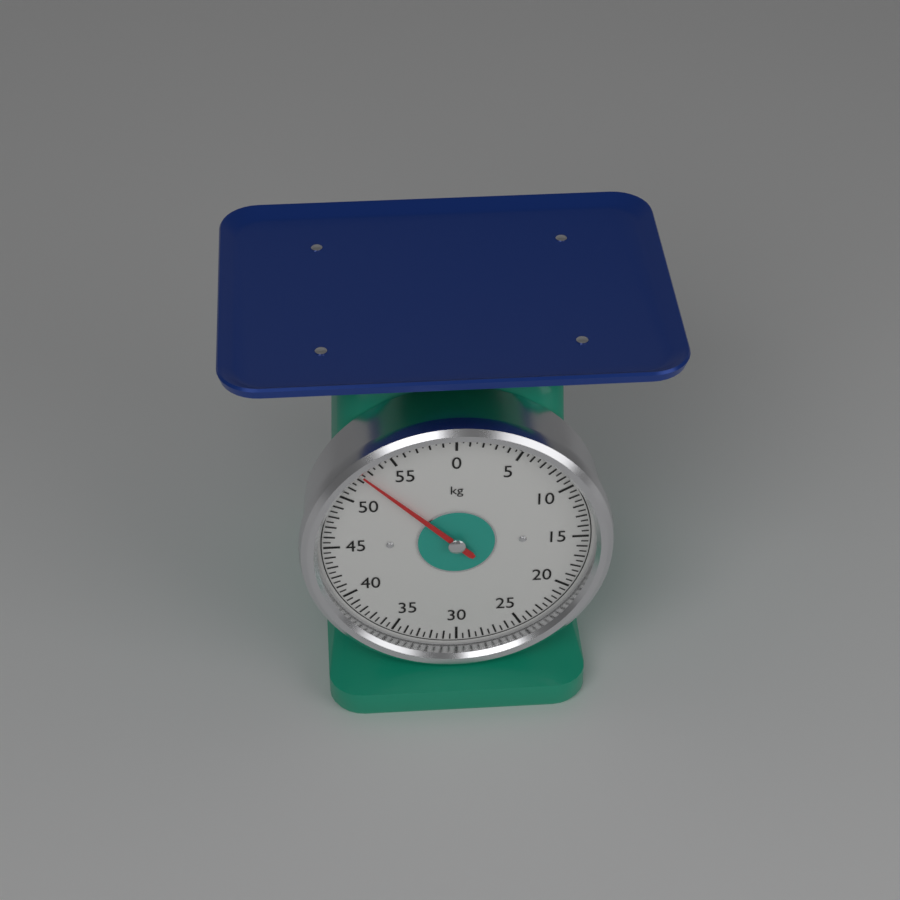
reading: 52.5 kg
